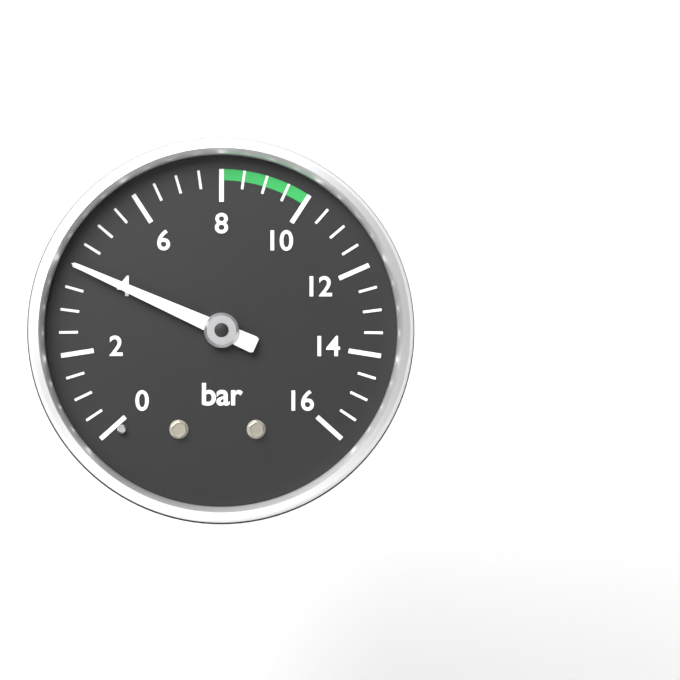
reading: 4.0 bar
